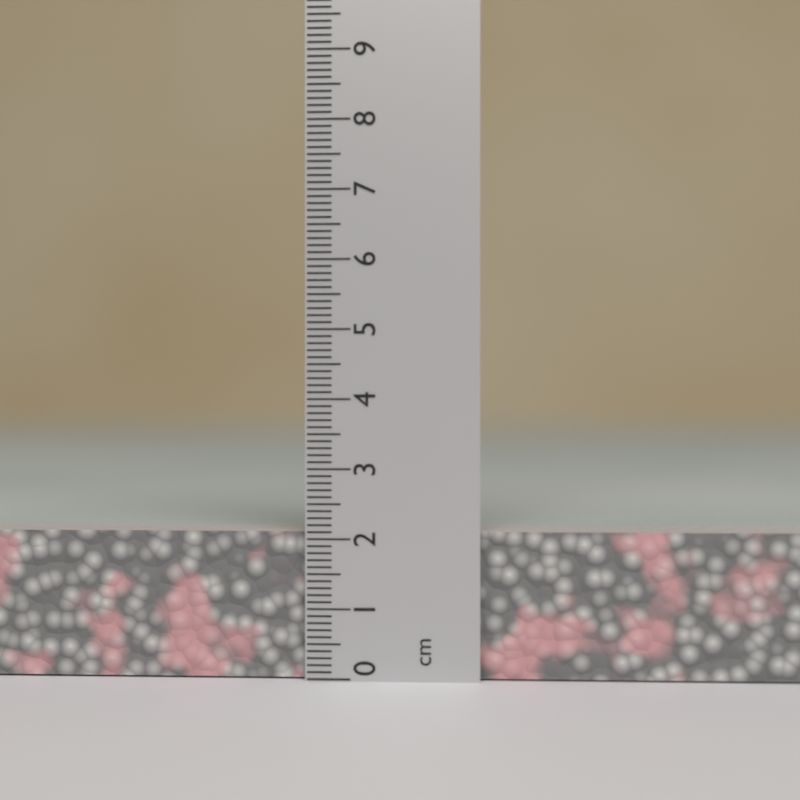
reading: 2.1 cm
